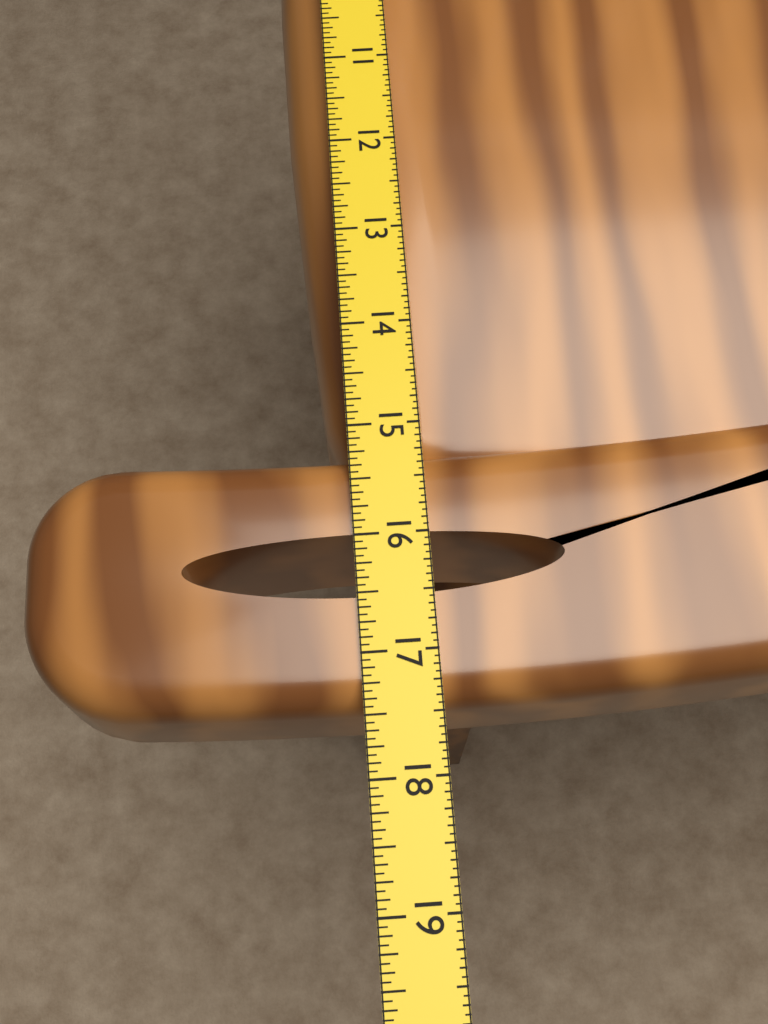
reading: 17.4375 in
